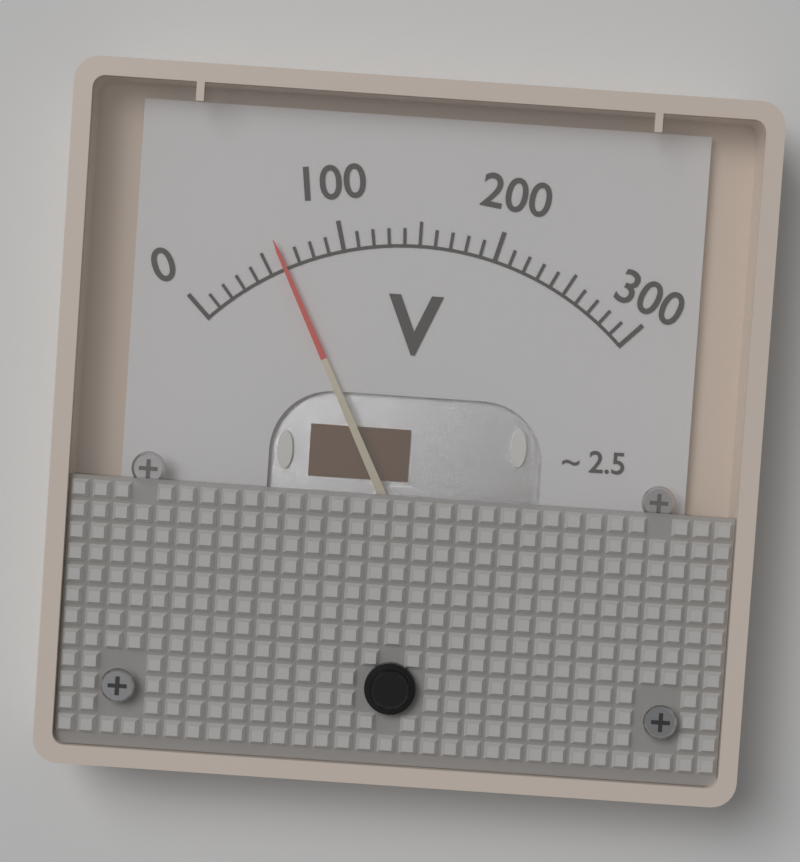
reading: 60 V
